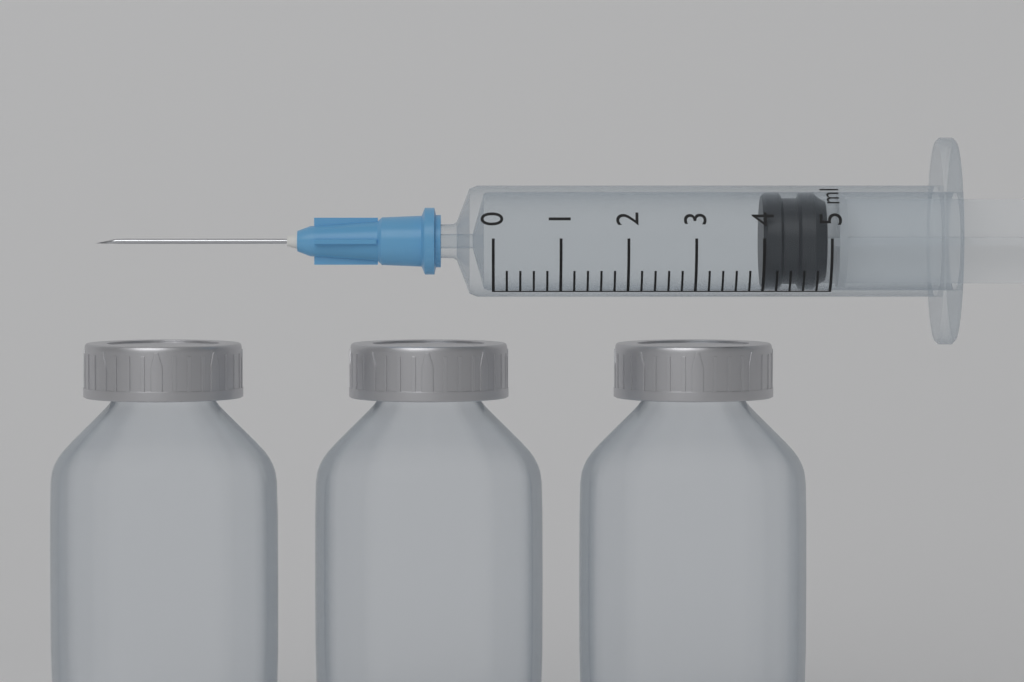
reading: 4.0 ml
